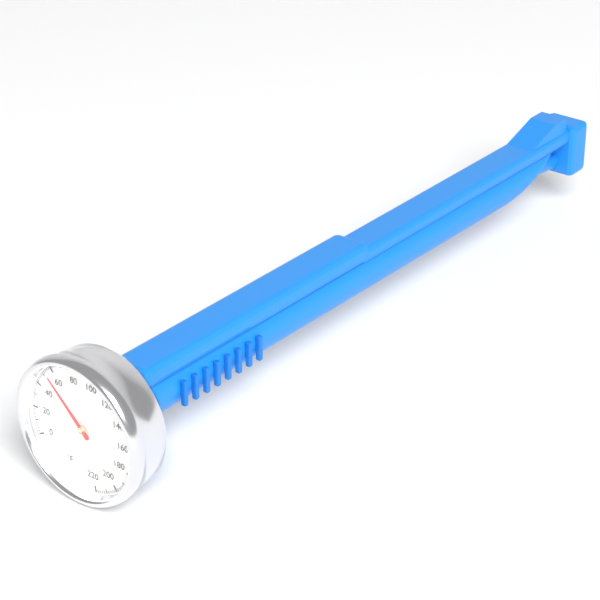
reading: 54 °F
